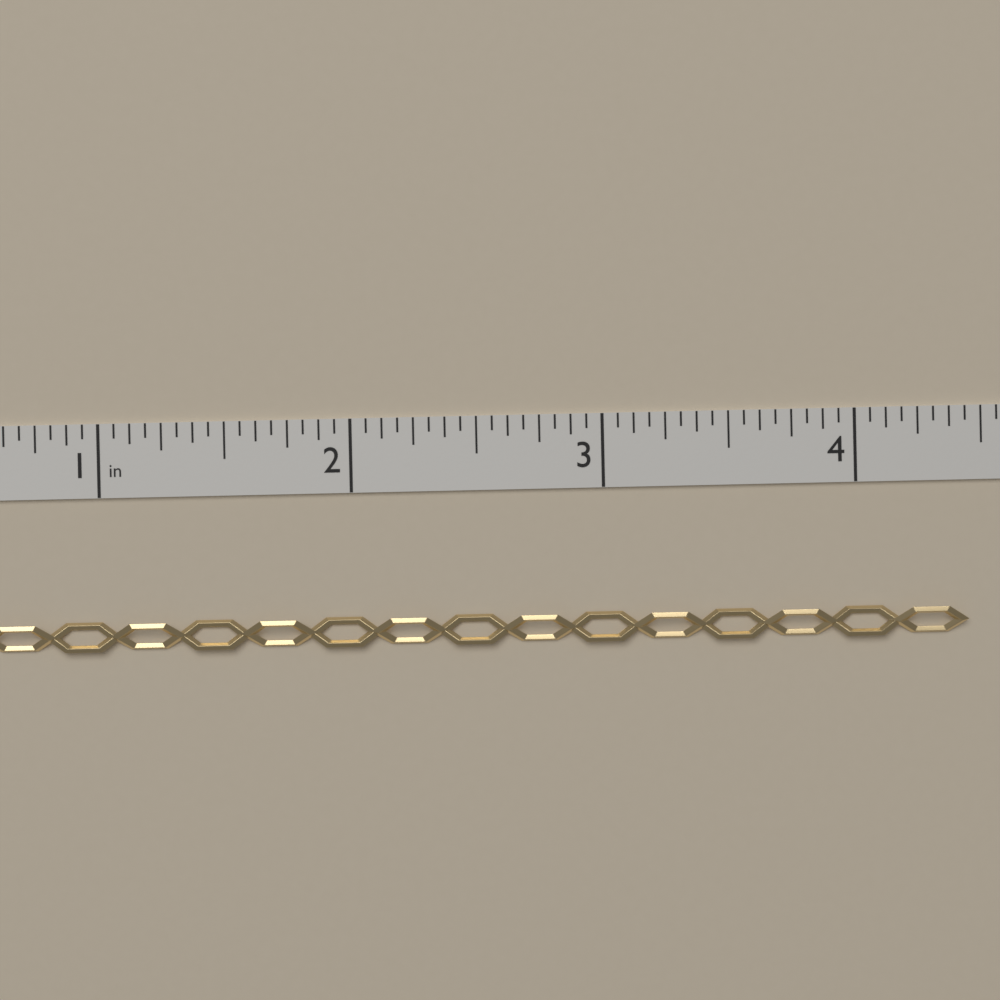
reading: 4.4375 in
